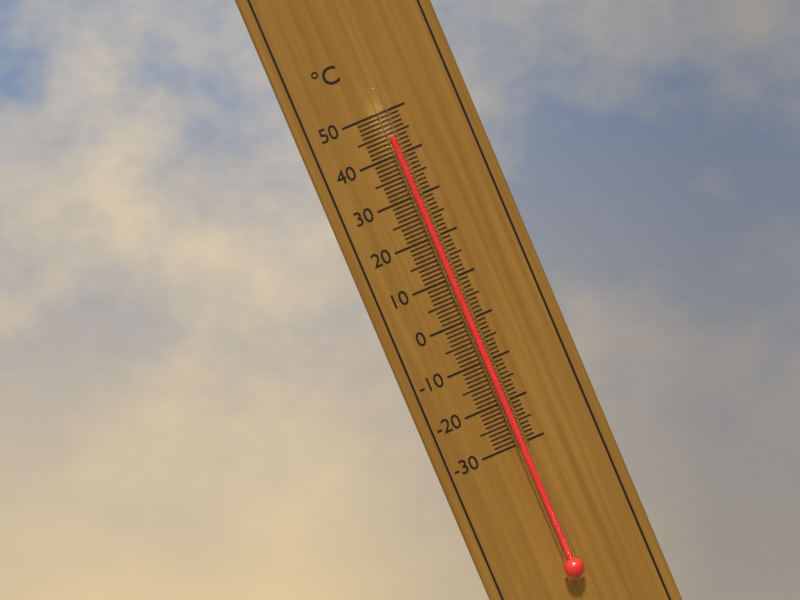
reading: 44 °C
